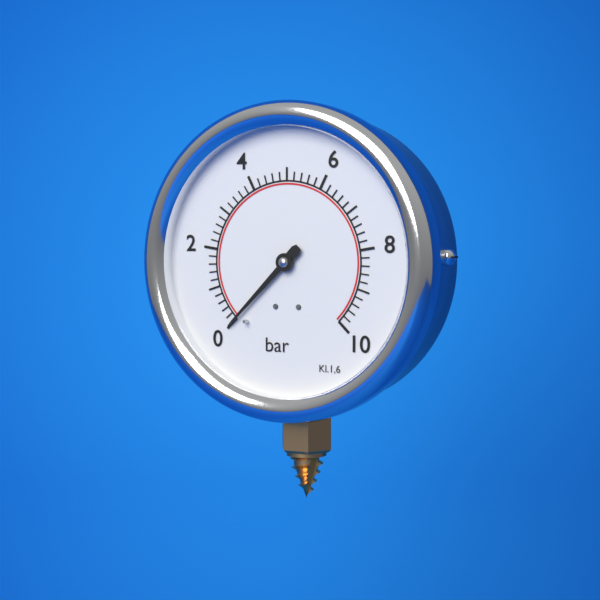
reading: 0.0 bar
